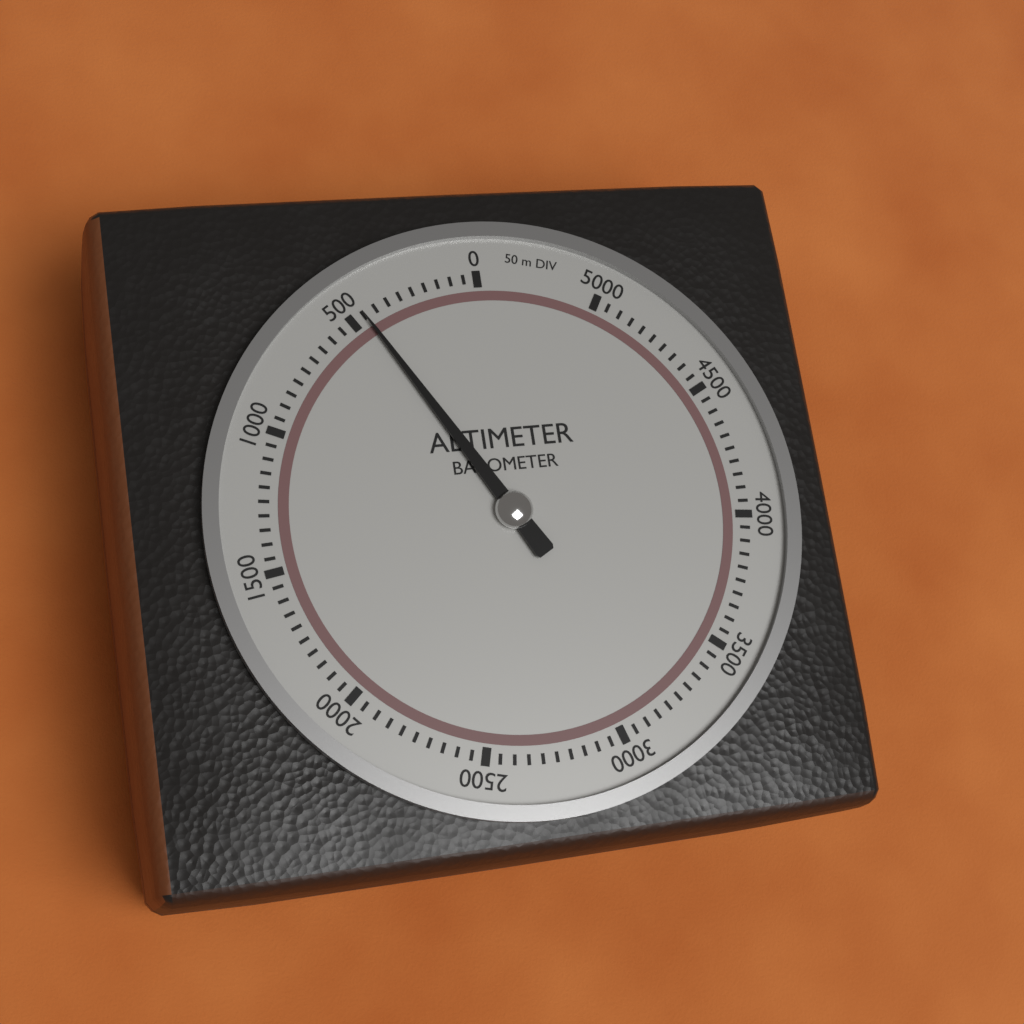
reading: 450 m
